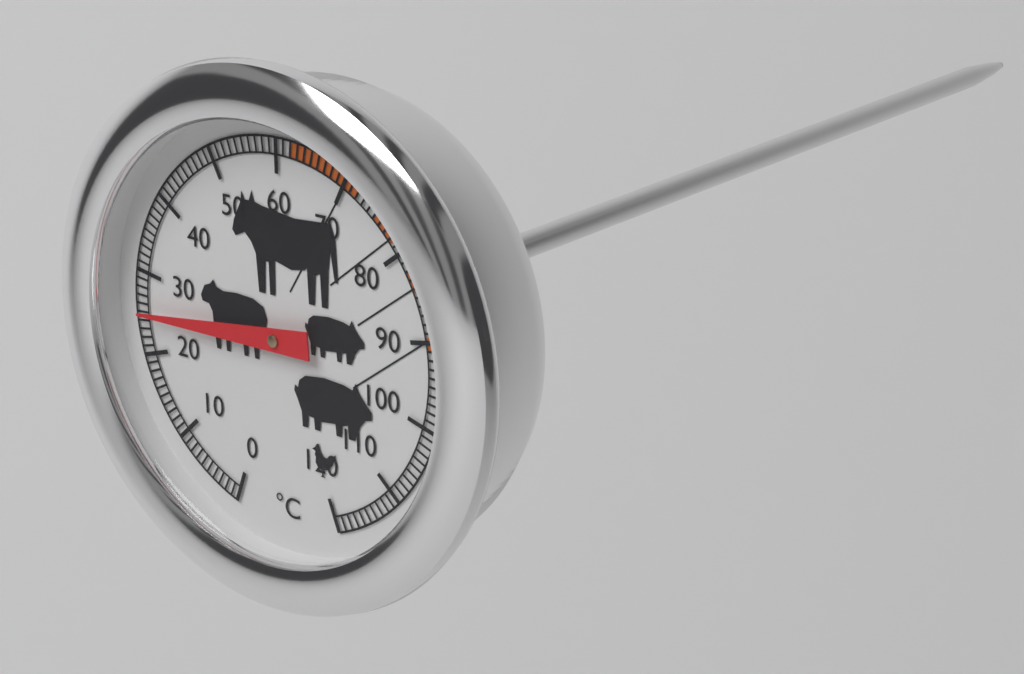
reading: 25 °C
